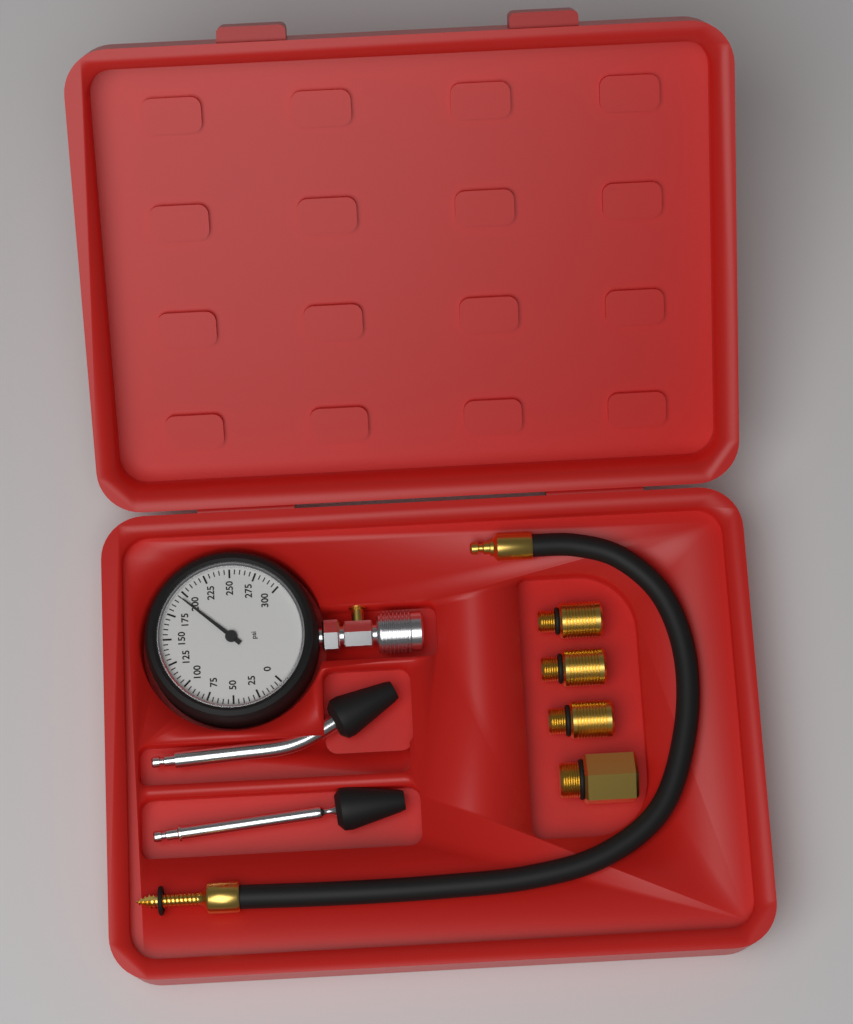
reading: 195 psi
